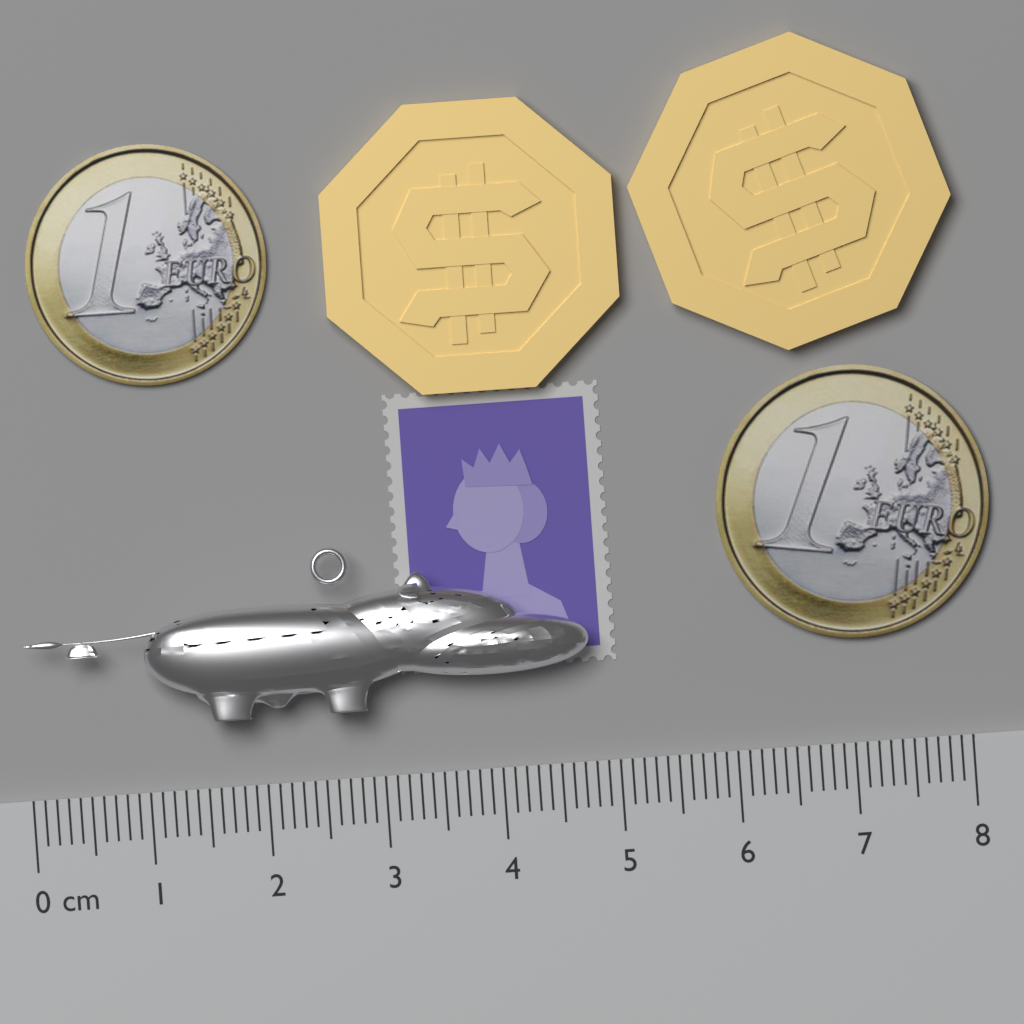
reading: 4.8 cm
